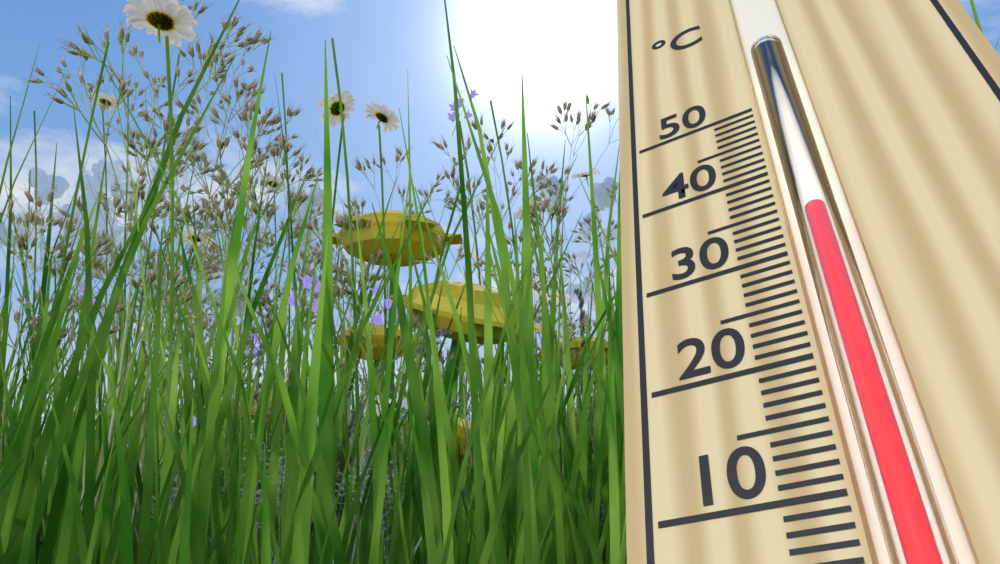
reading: 34 °C
